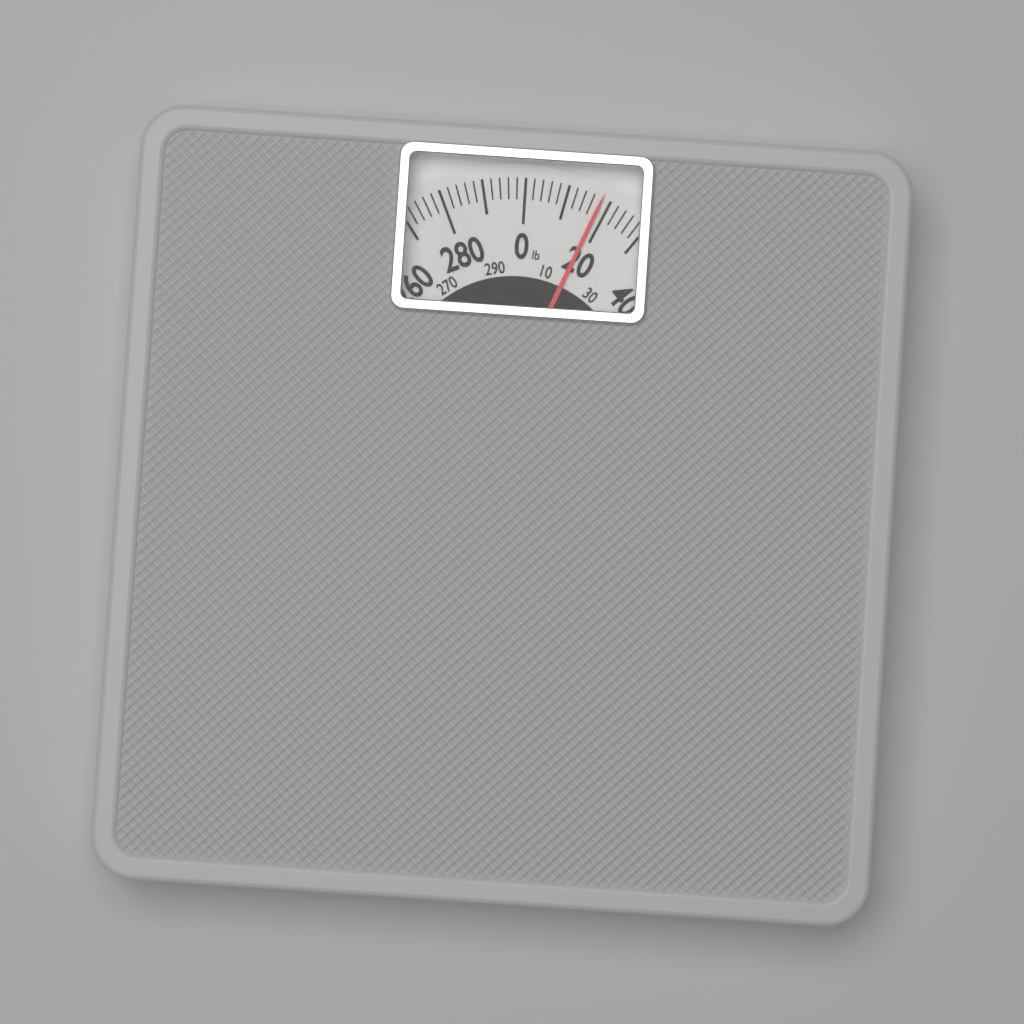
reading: 18 lb
